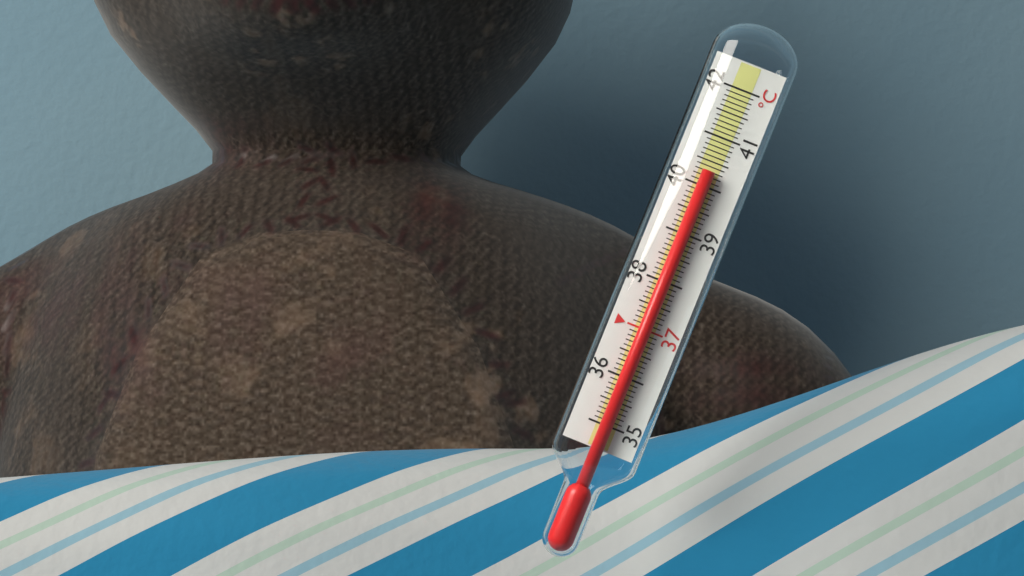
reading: 40.3 °C
